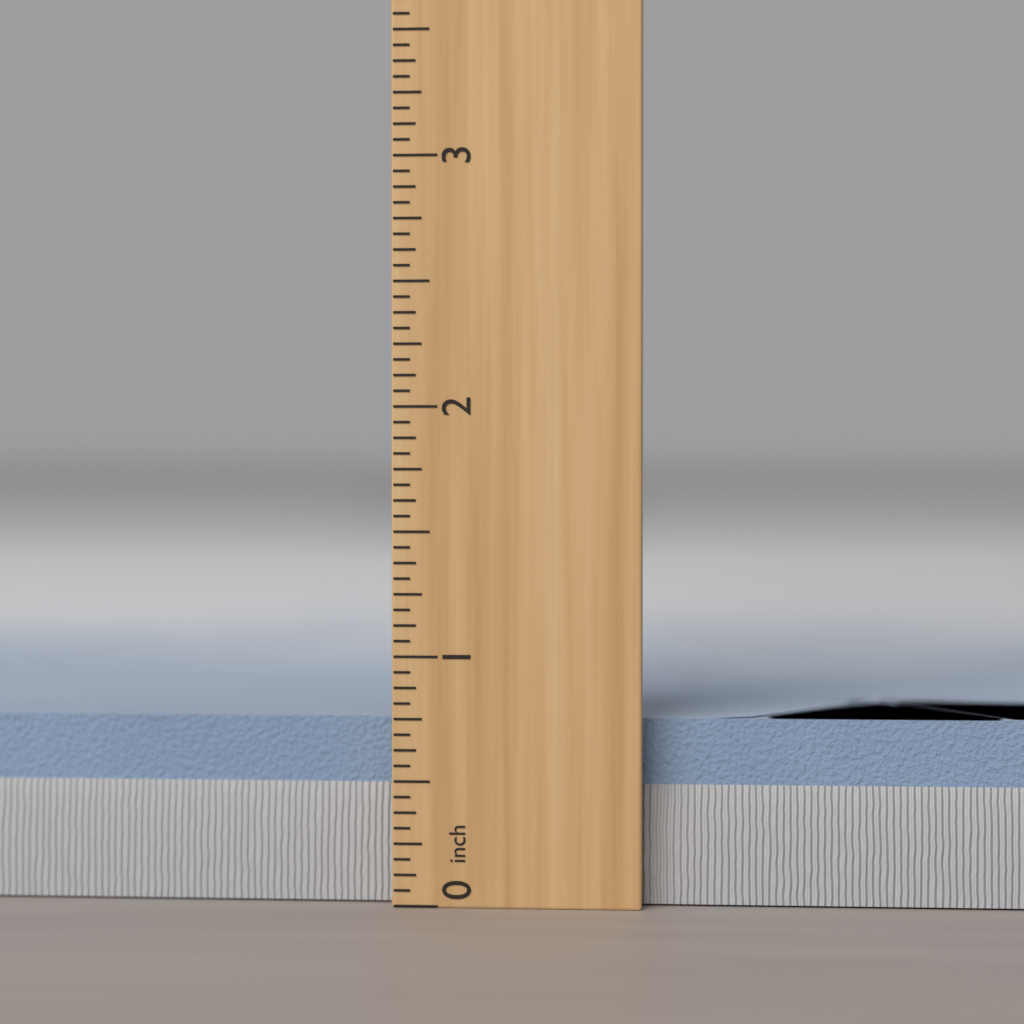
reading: 0.7500 inch
